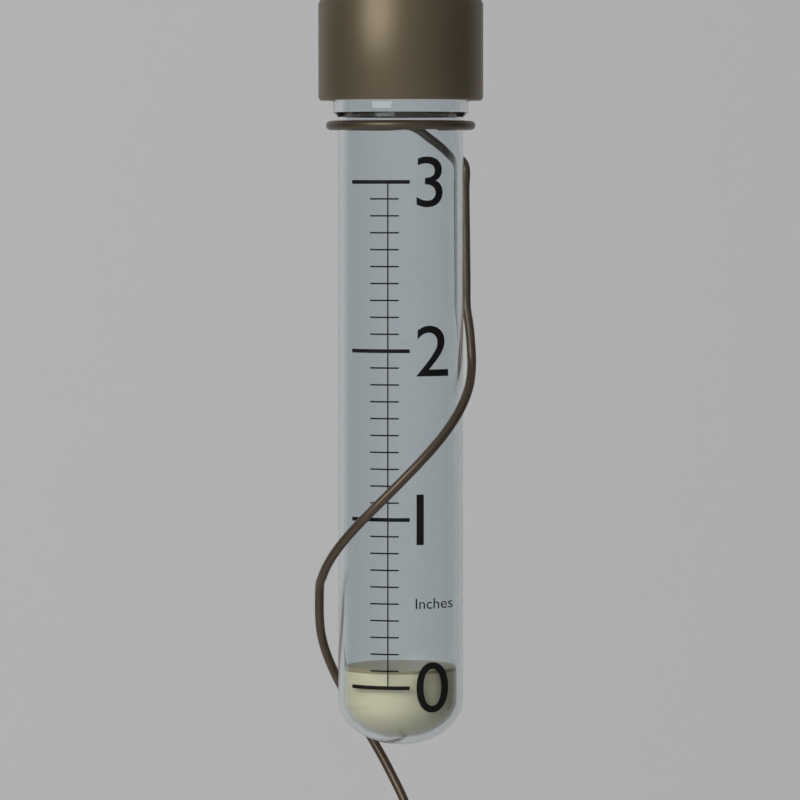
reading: 0.1 in
